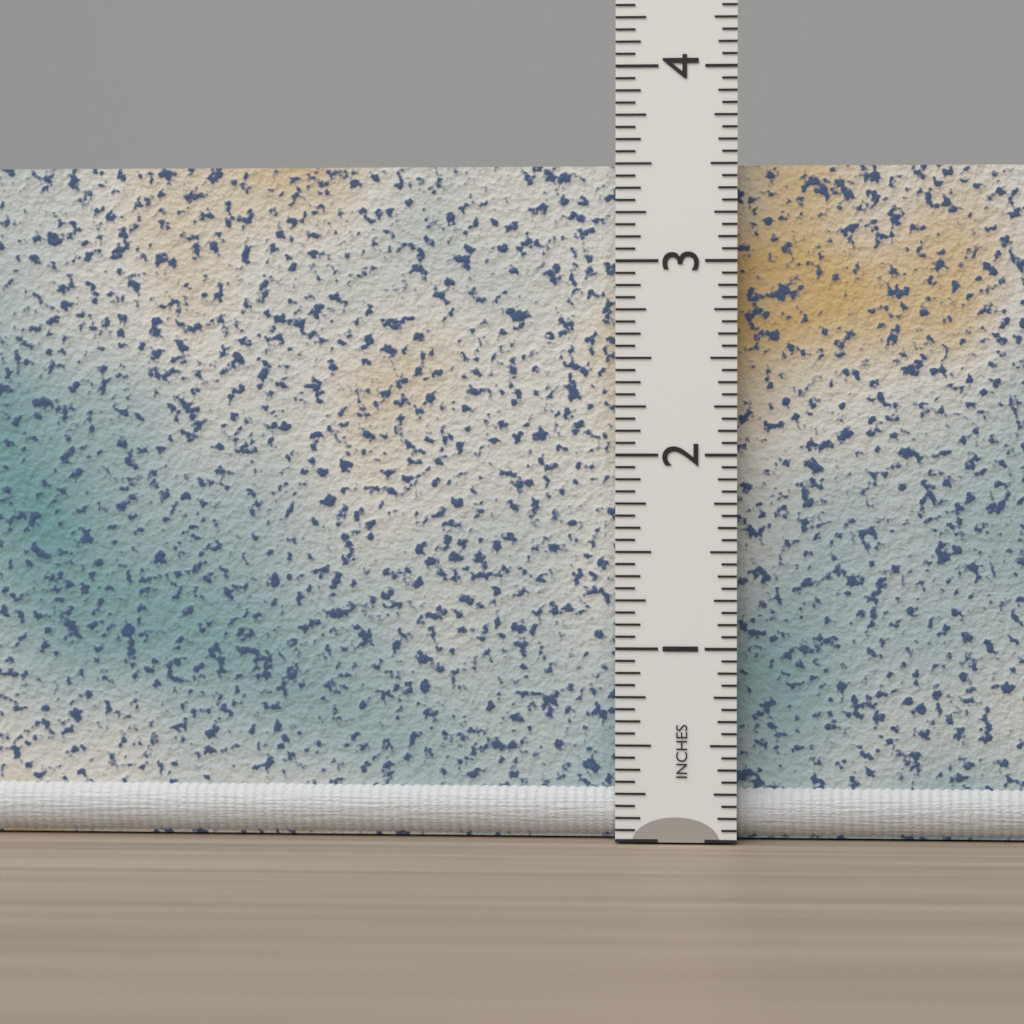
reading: 3.5000 in
